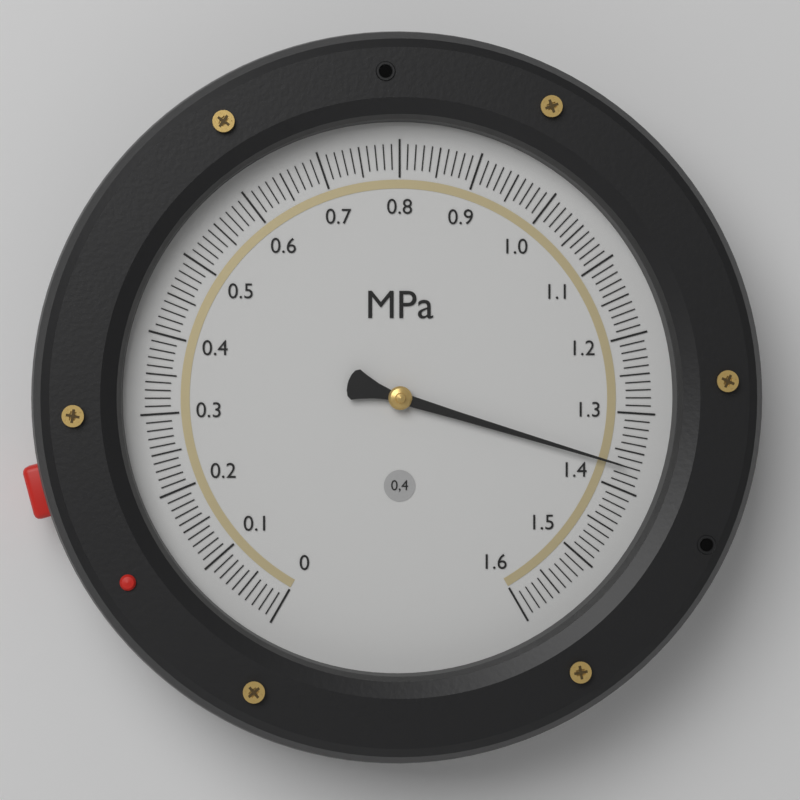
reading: 1.37 MPa
